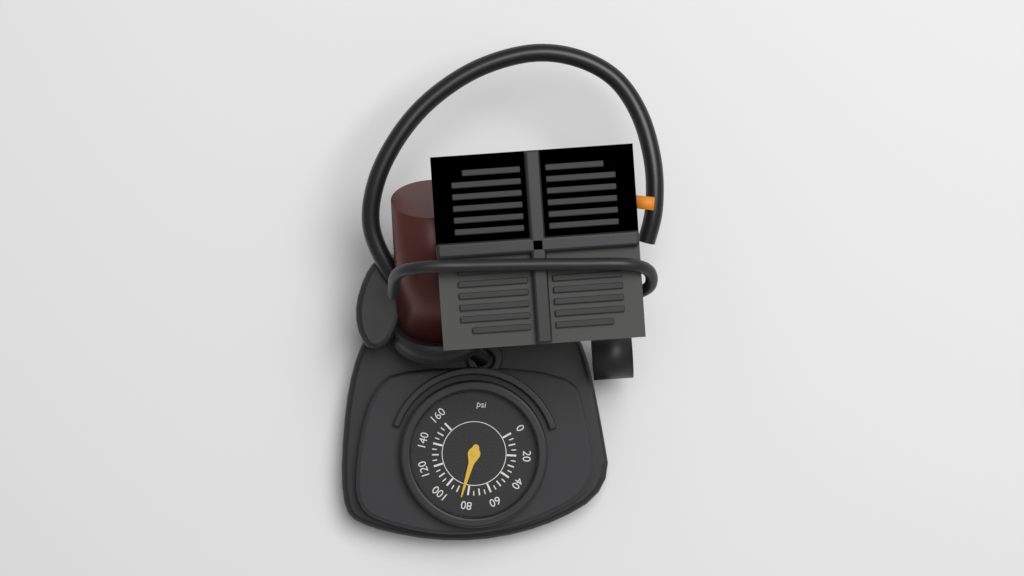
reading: 85 psi
